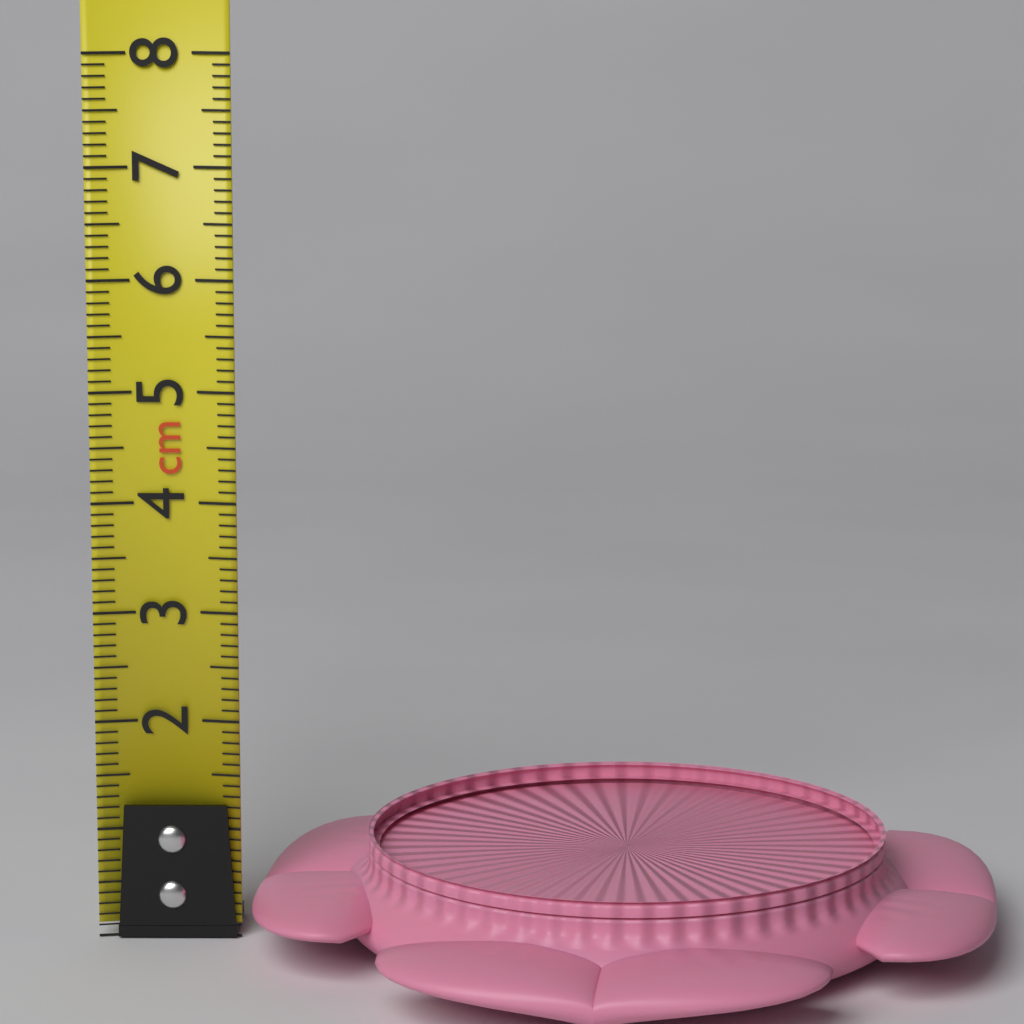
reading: 1.0 cm
